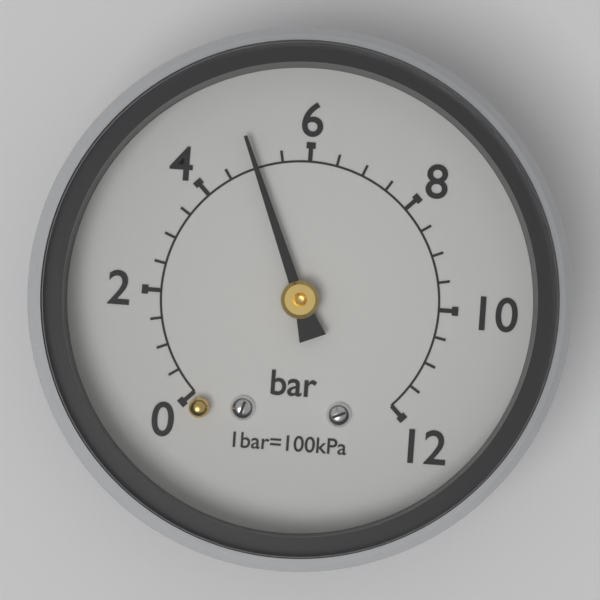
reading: 5.0 bar
